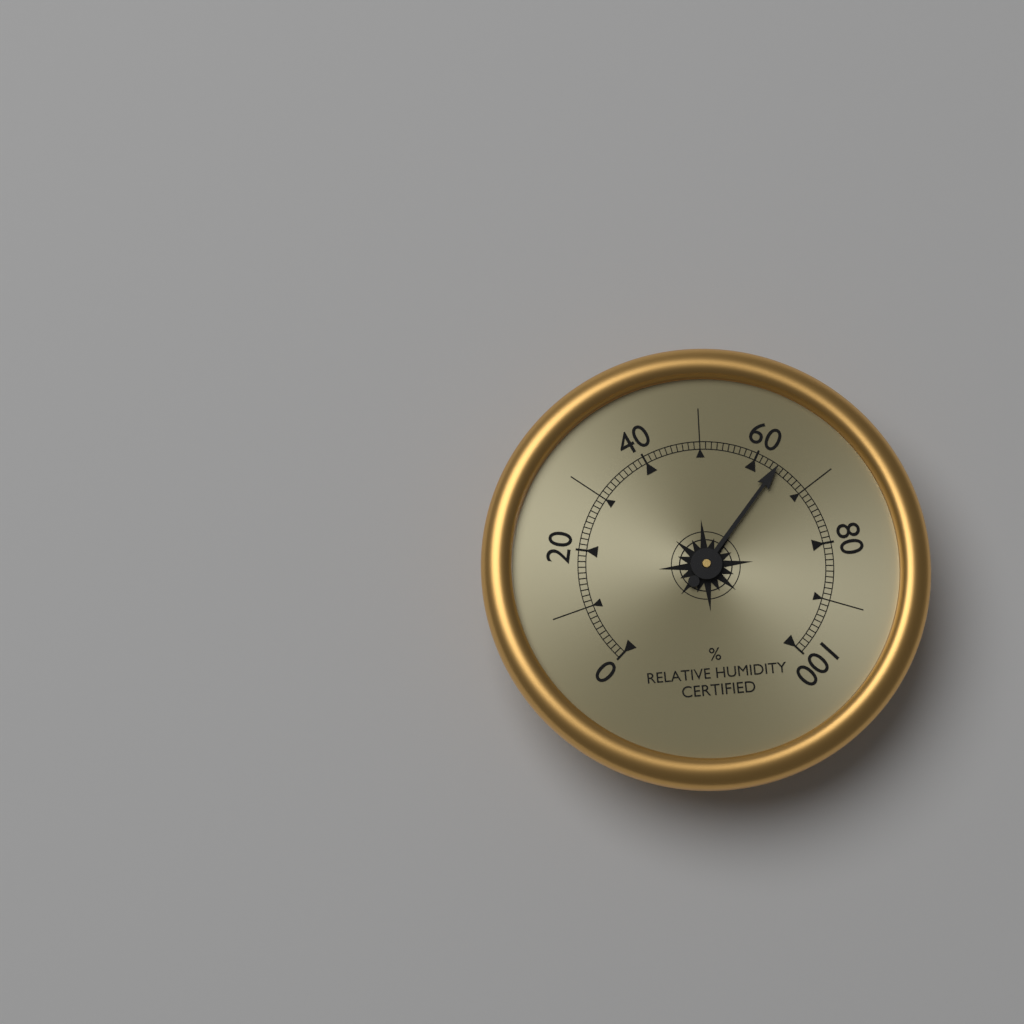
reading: 64 %
